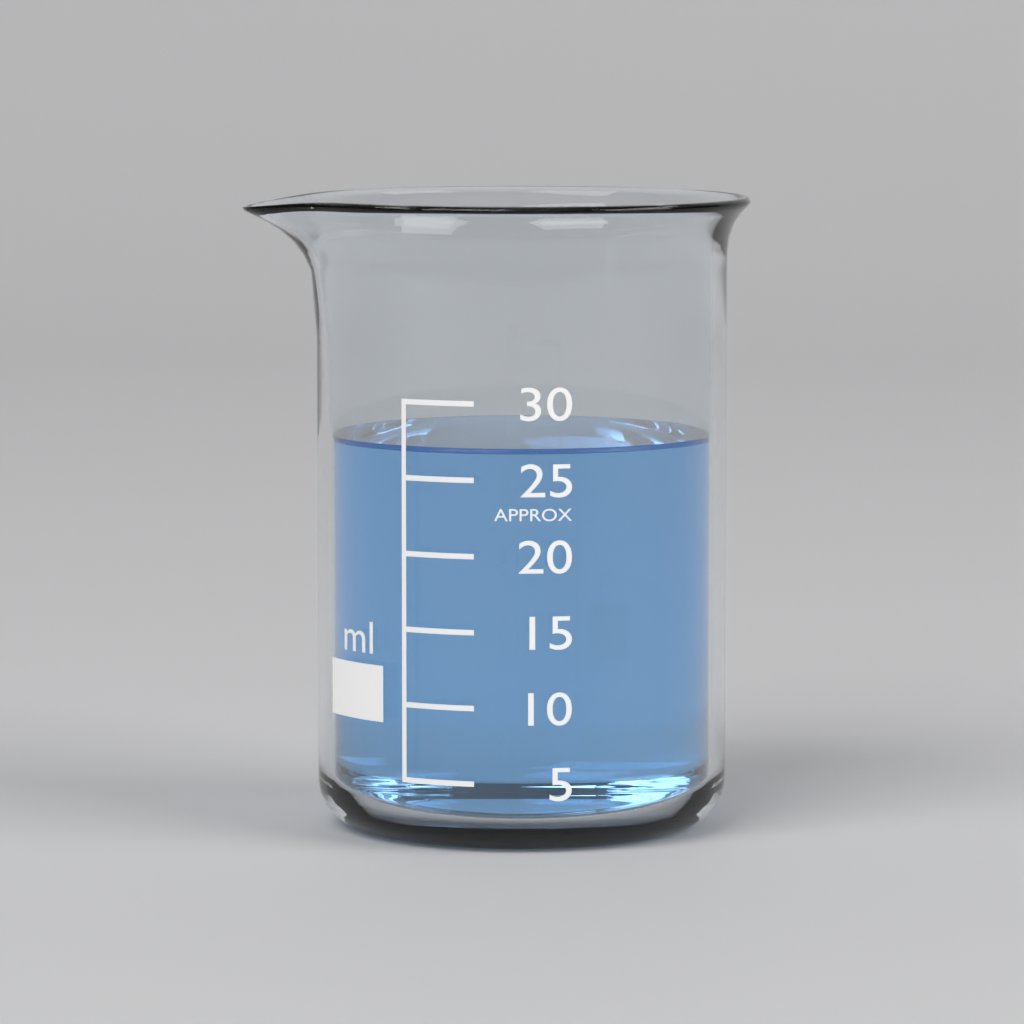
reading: 27 ml
